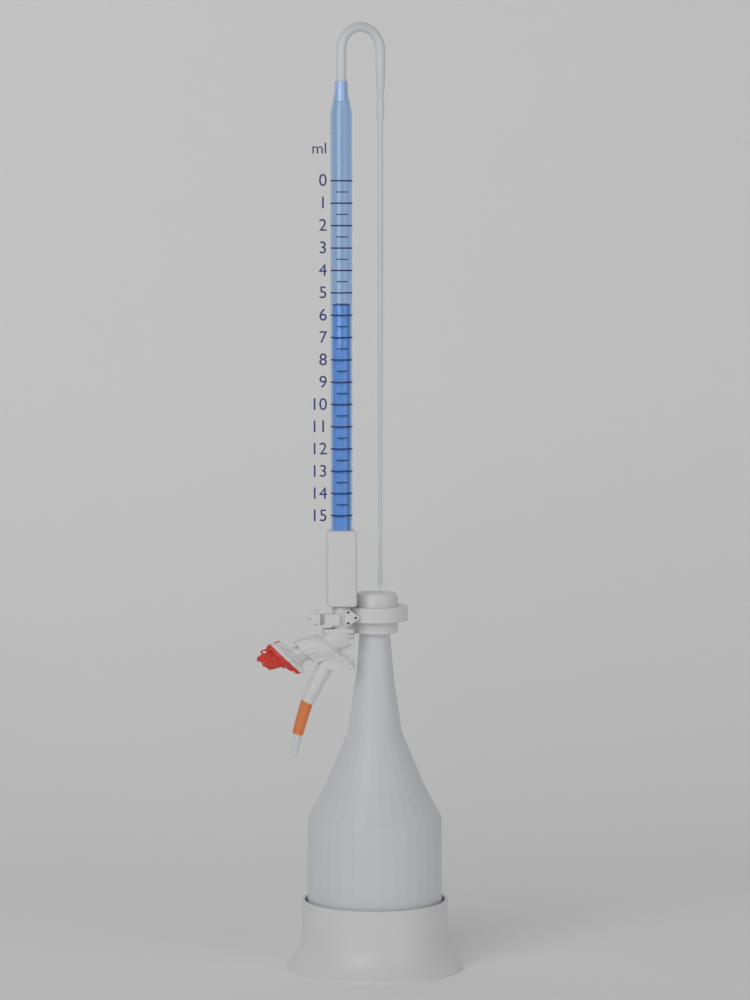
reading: 5.5 ml
